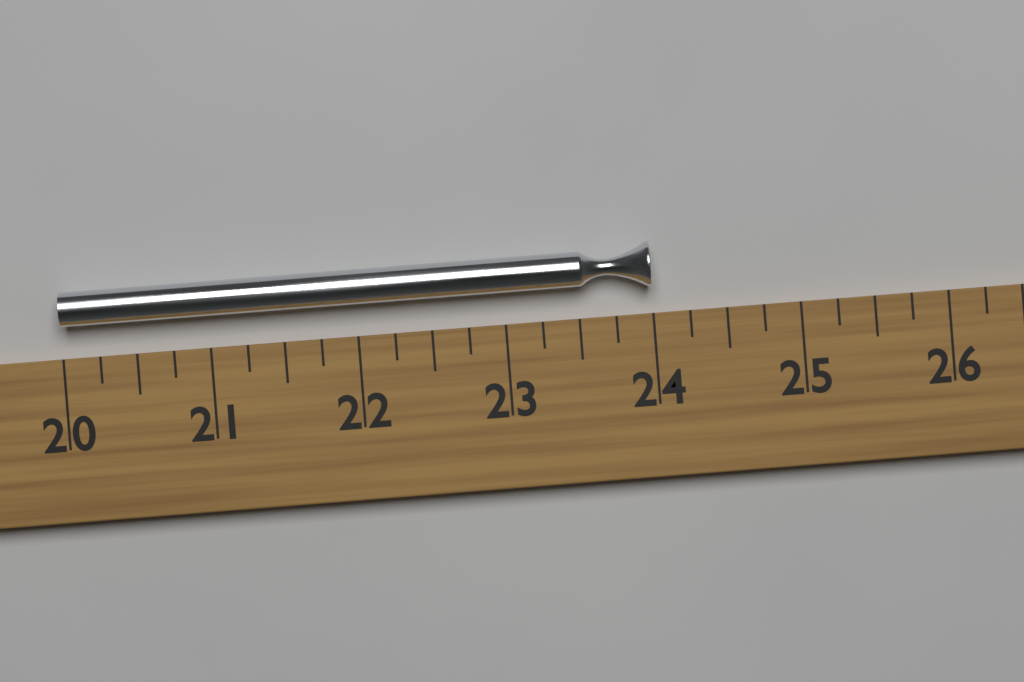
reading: 24.00 (no unit)
